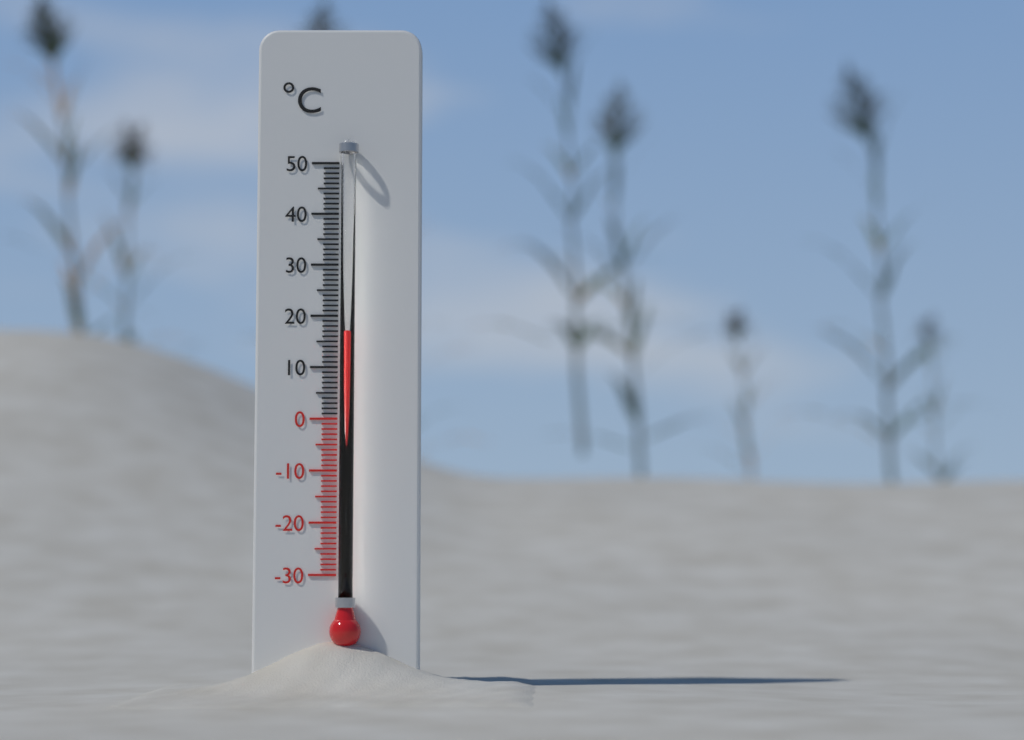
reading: 17 °C
